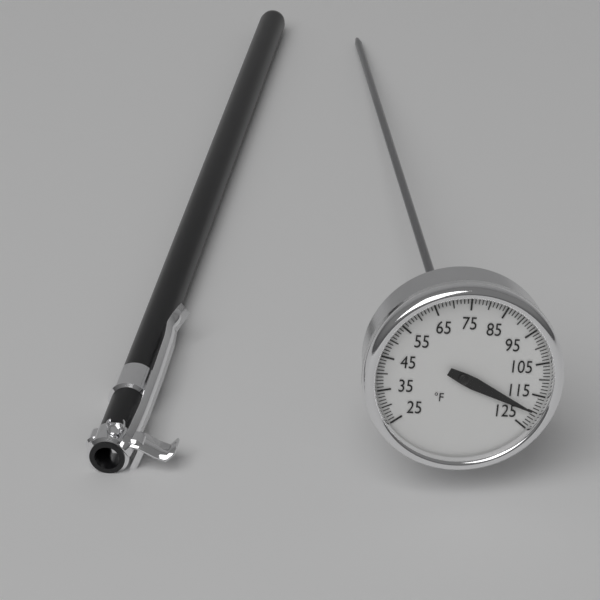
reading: 120 °F
